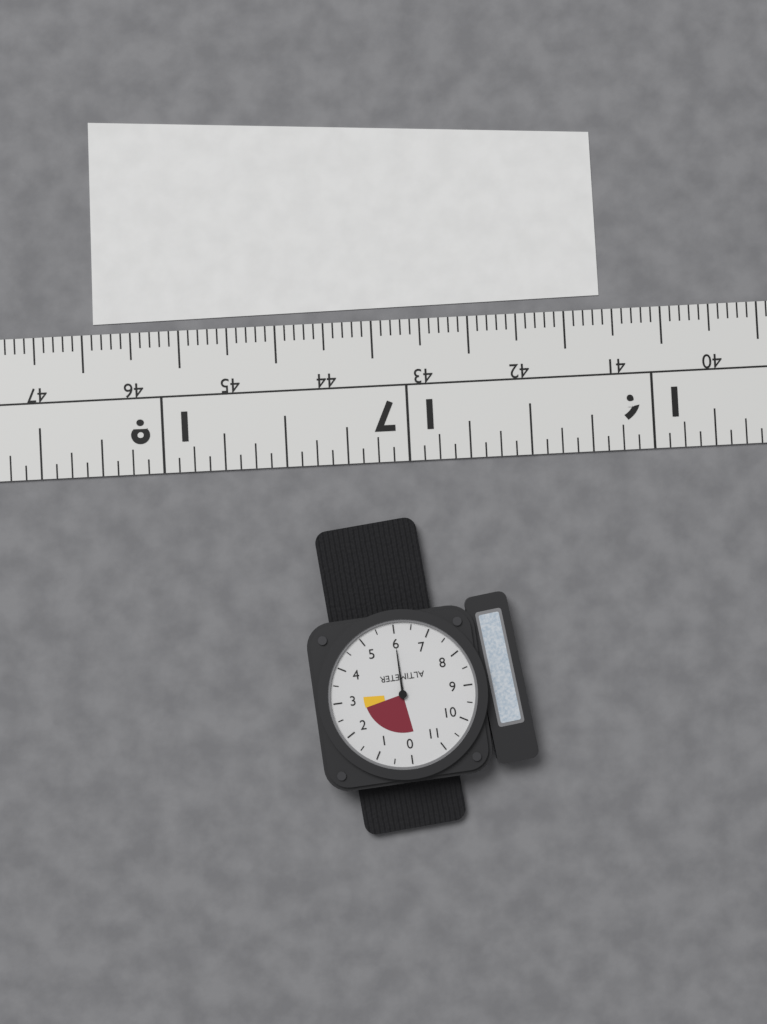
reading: 6.0 (no unit)
